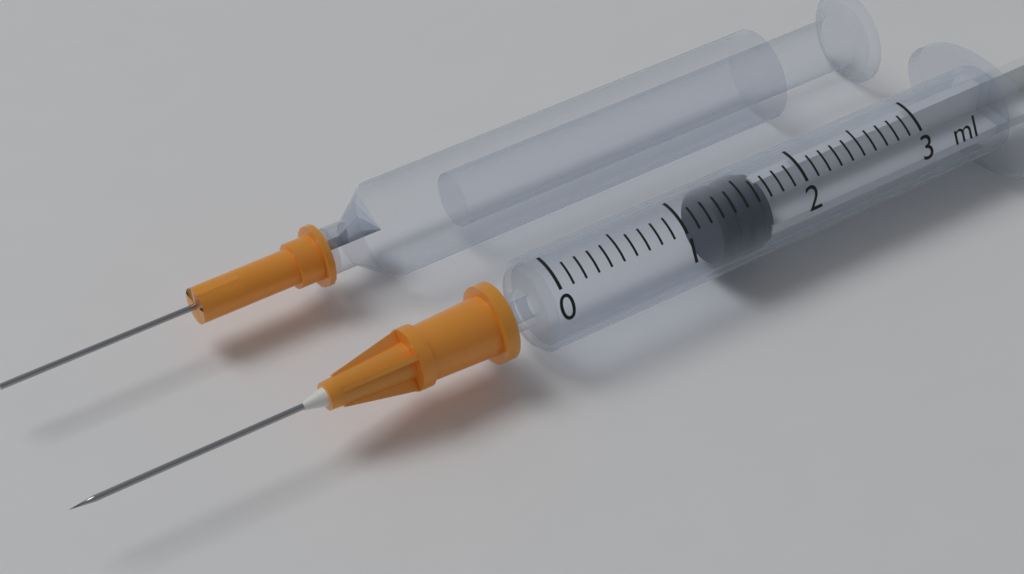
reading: 1.3 ml
